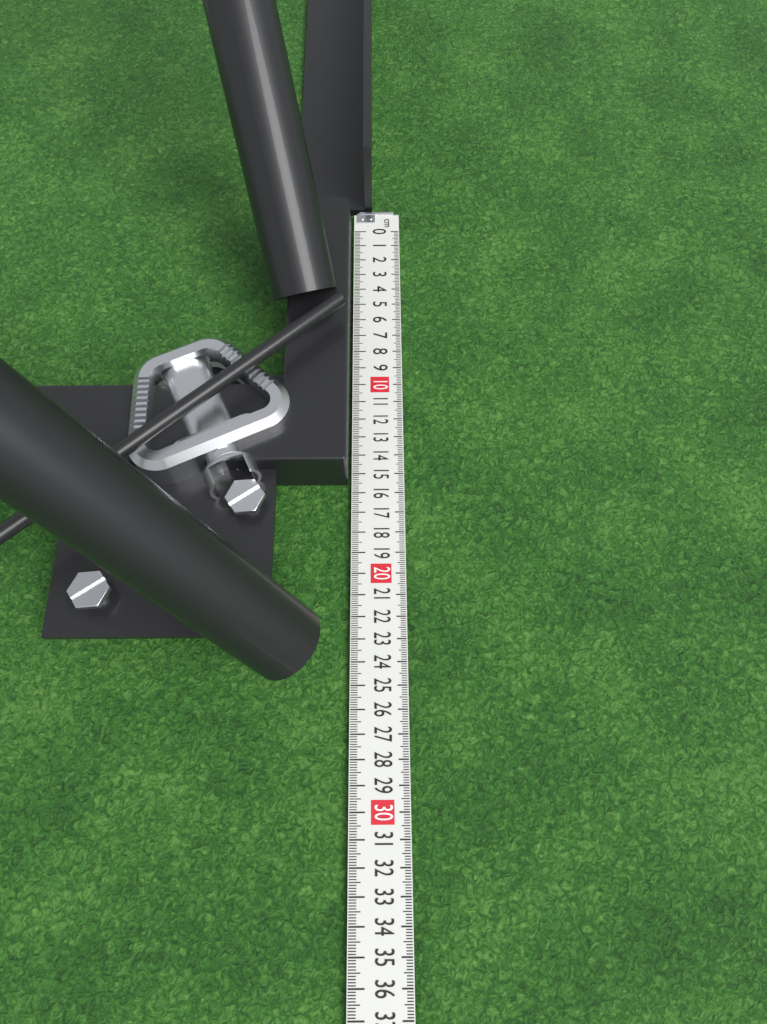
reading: 15.5 cm
